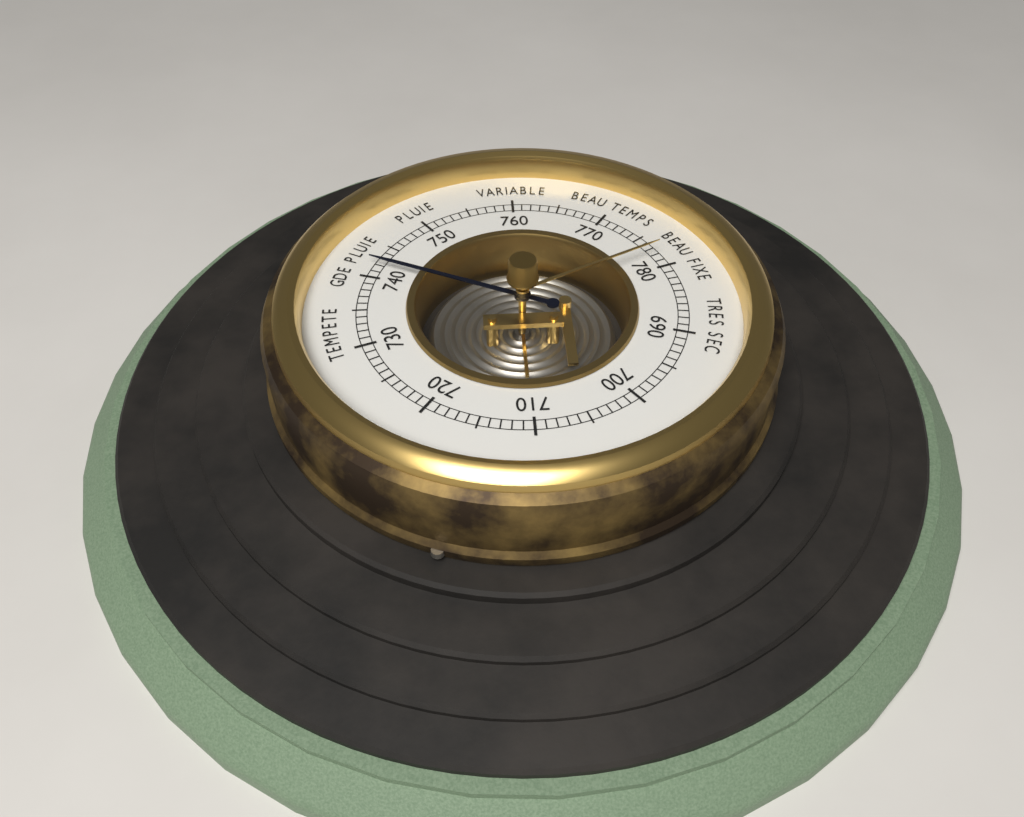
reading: 742 (no unit)
